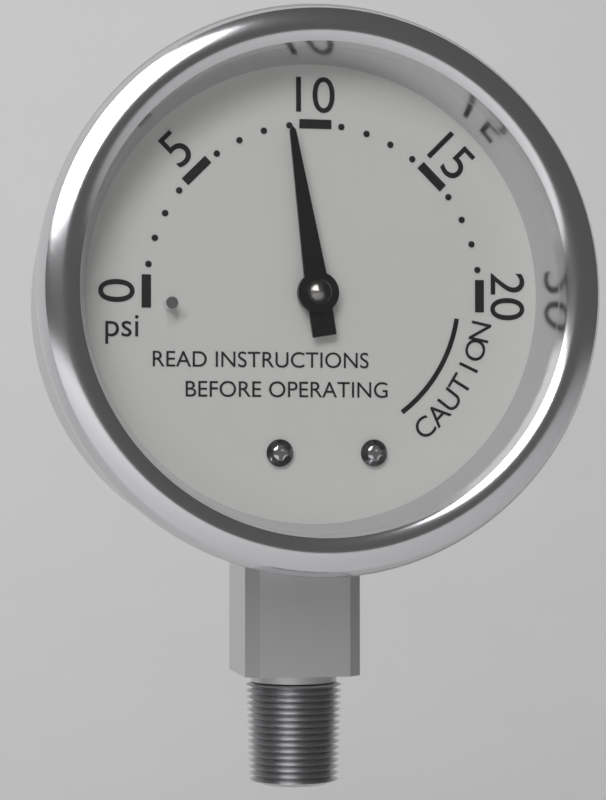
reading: 9 psi
